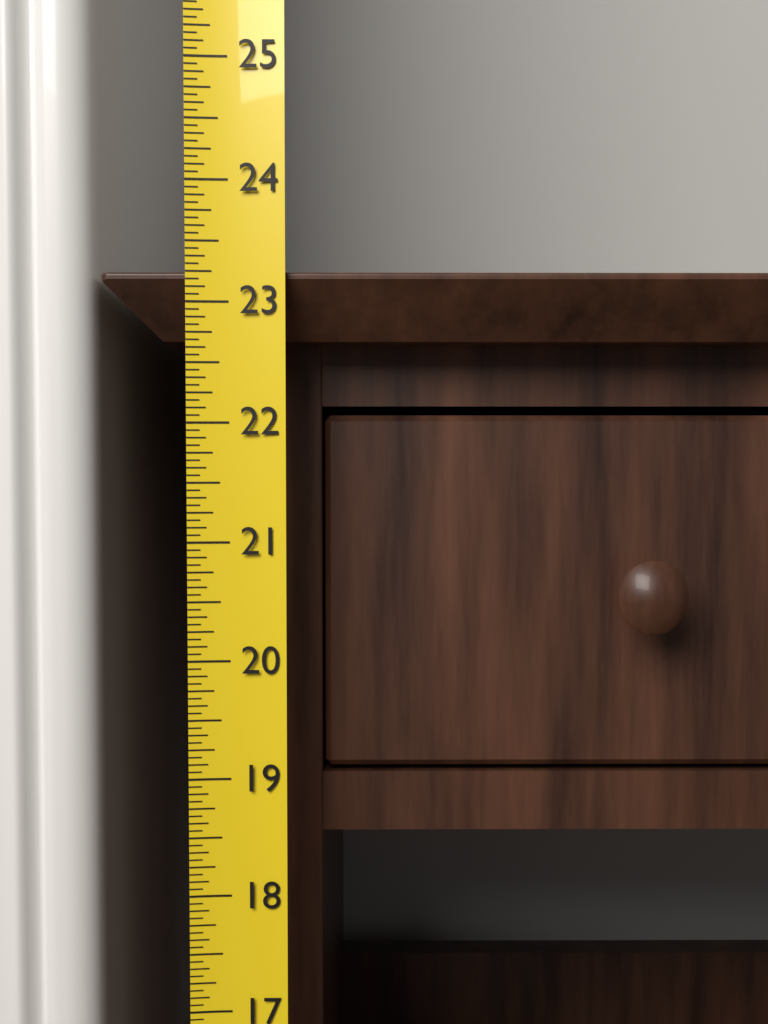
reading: 23.2500 (no unit)
